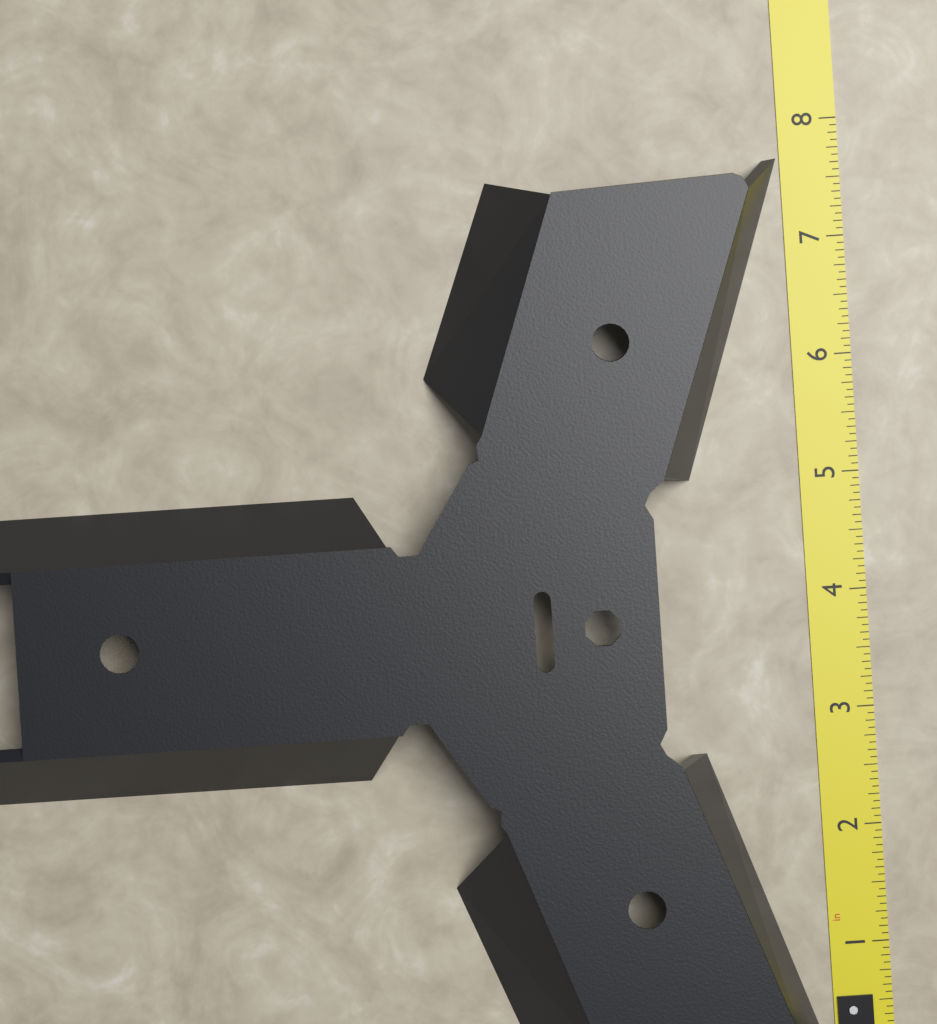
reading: 7.6875 in
